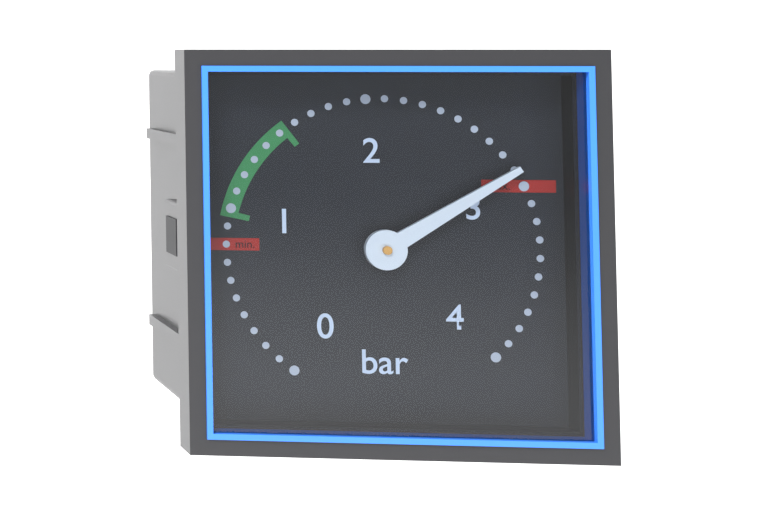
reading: 2.9 bar
